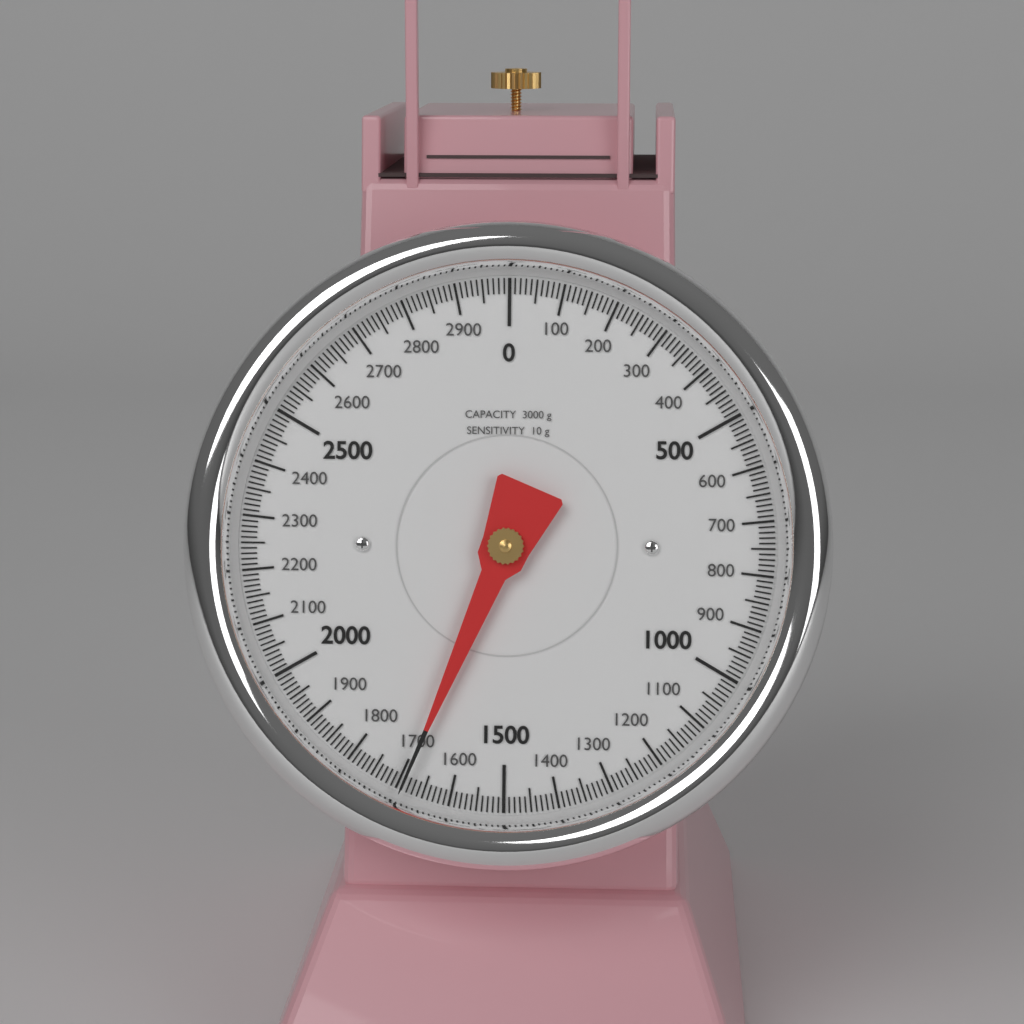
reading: 1690 g
